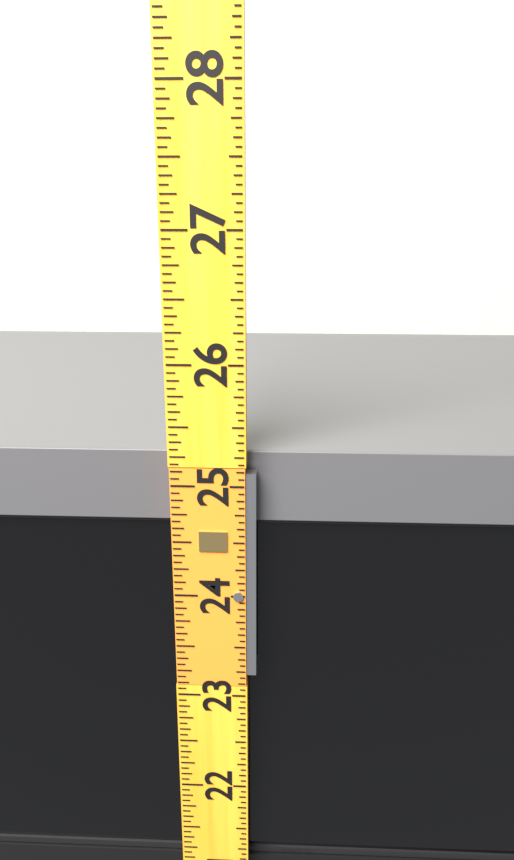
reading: 25.2500 (no unit)
